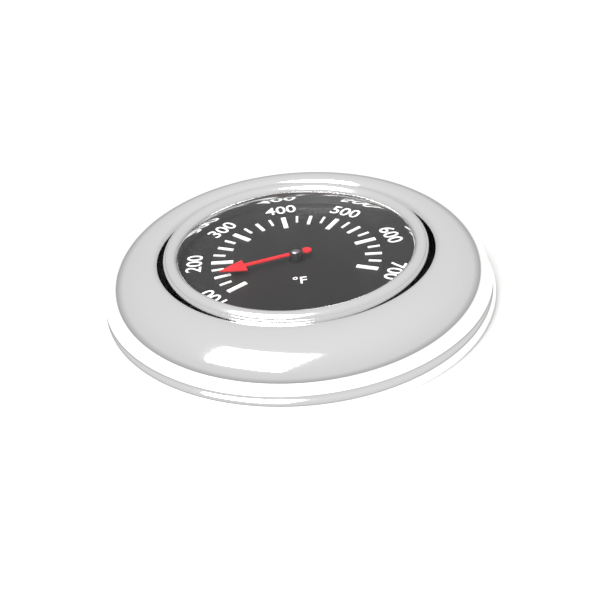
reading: 150 °F
